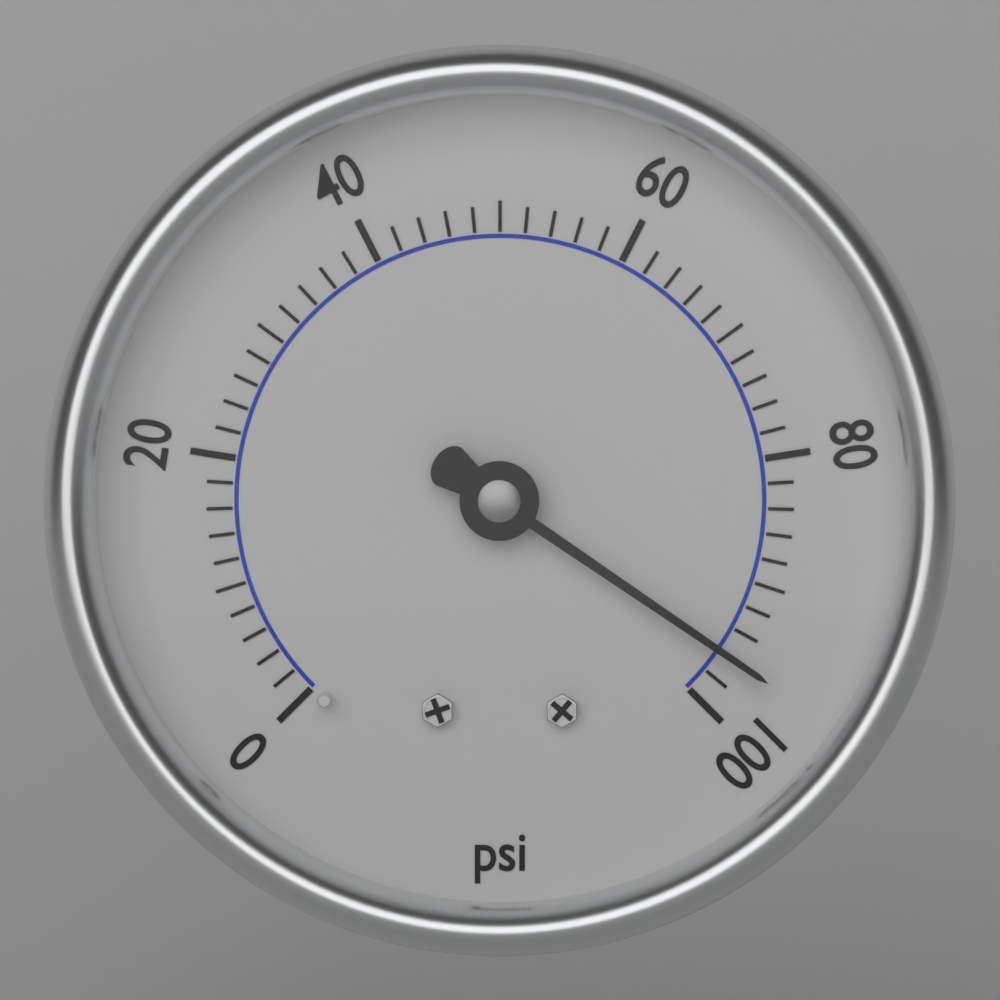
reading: 96 psi
